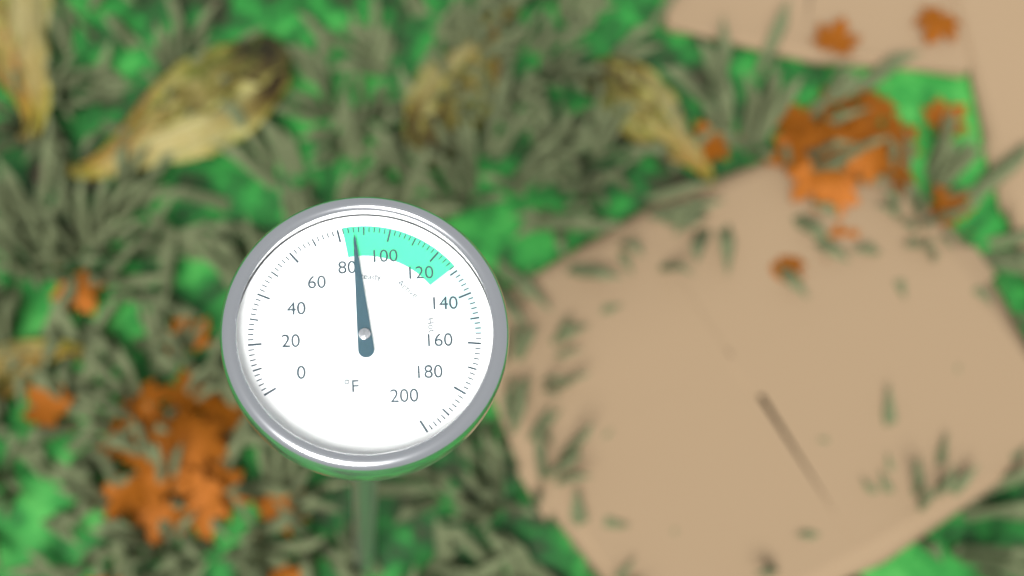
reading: 86 °F
